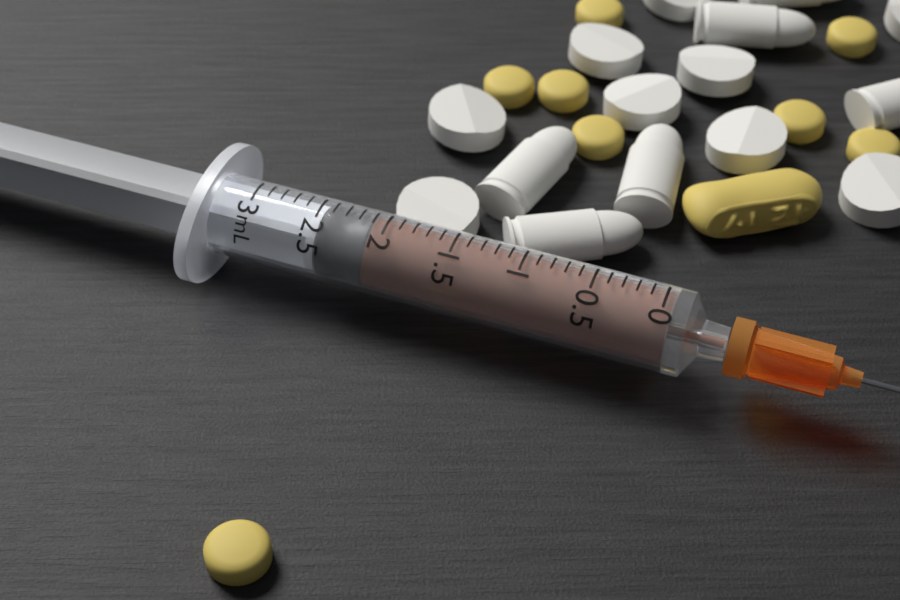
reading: 2.1 mL
